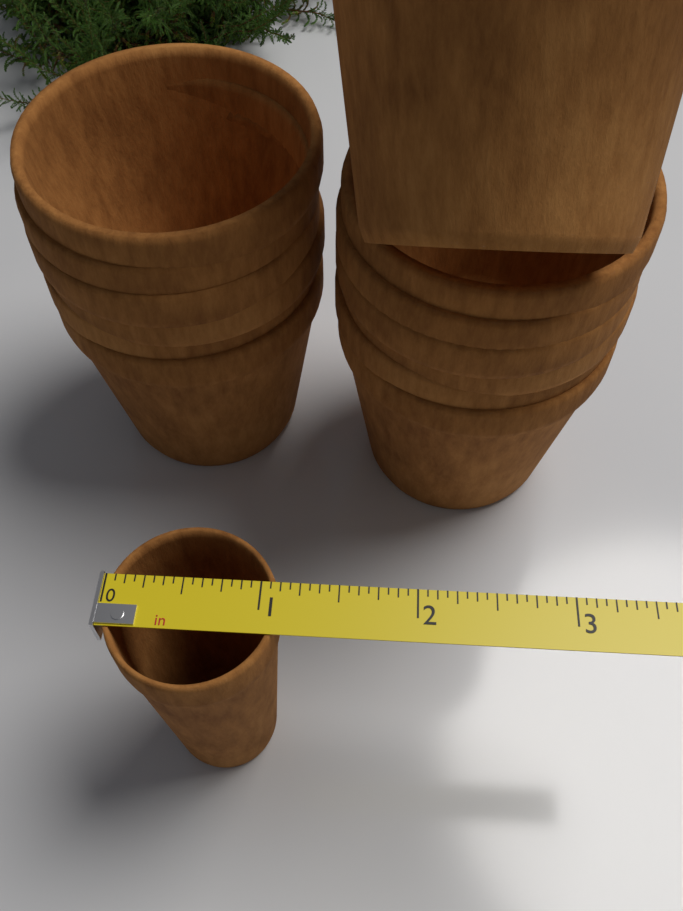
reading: 1.1250 in
